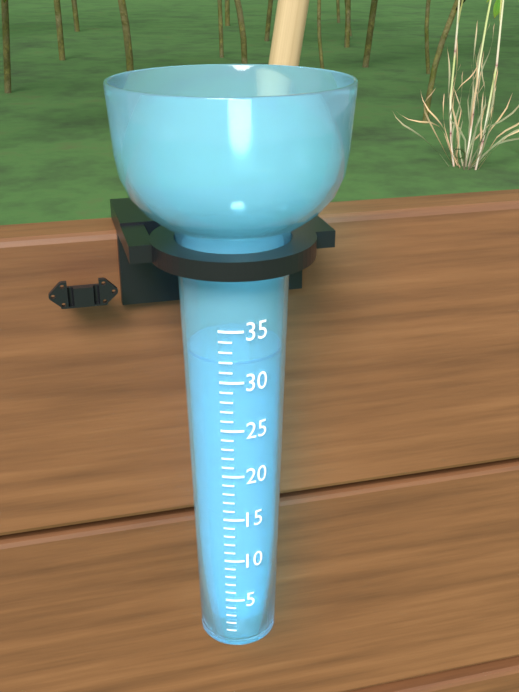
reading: 32 (no unit)
